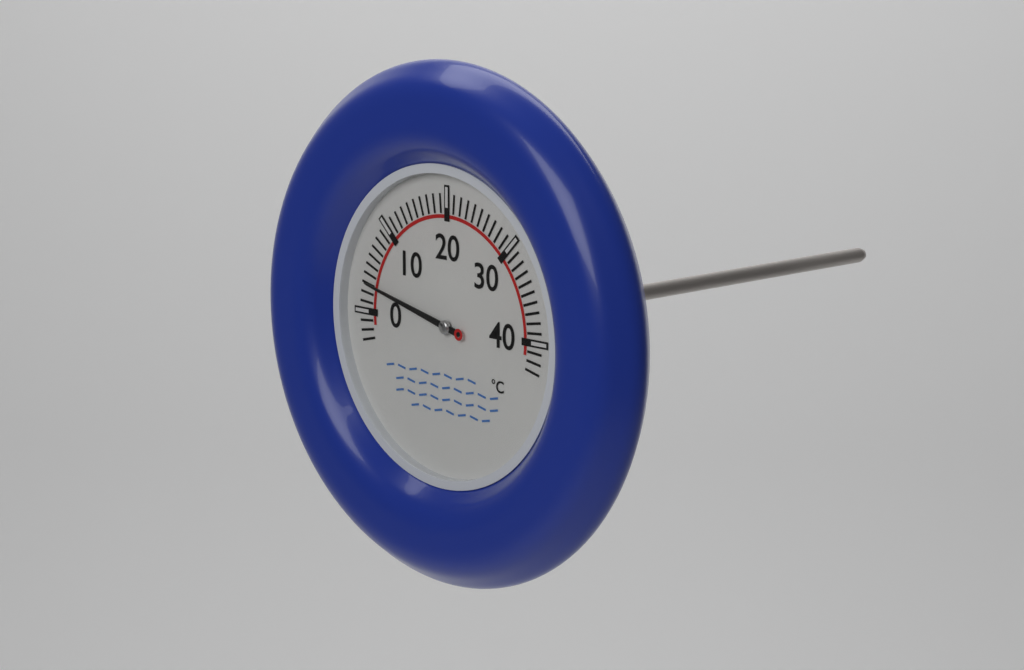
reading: 3 °C
